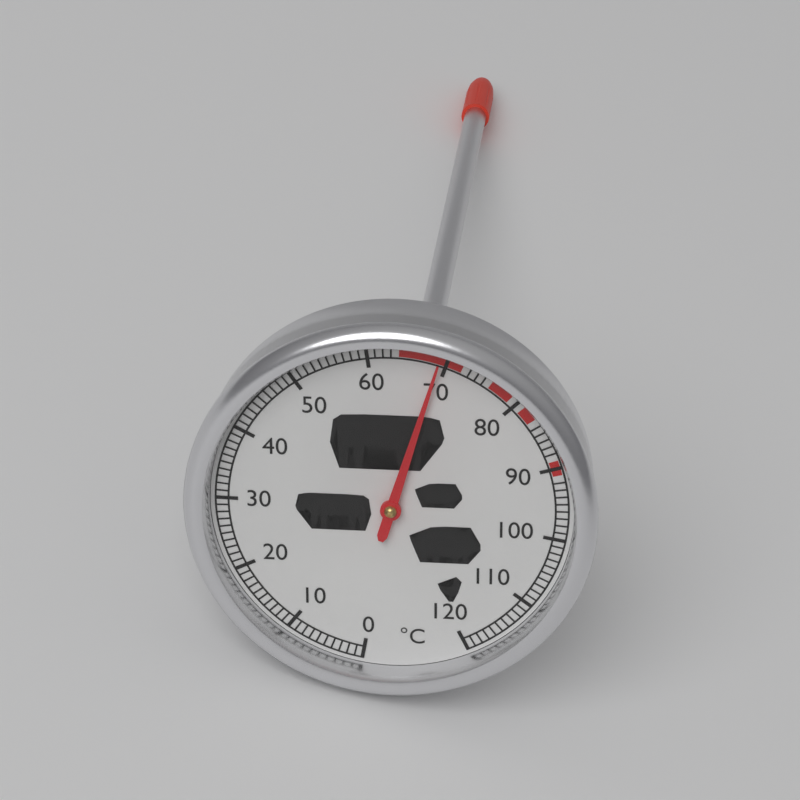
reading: 69 °C
